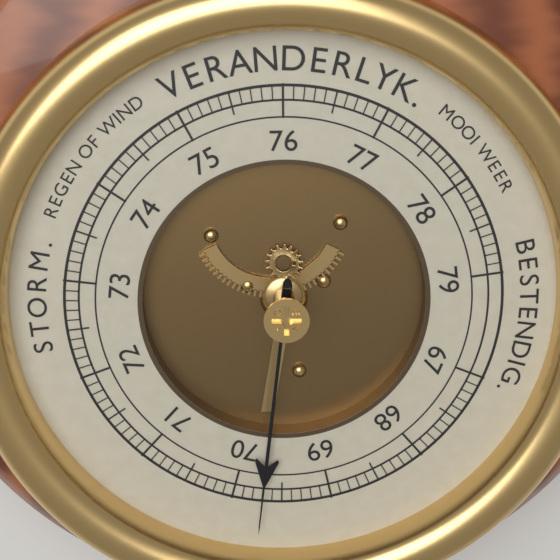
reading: 69.7 (no unit)
